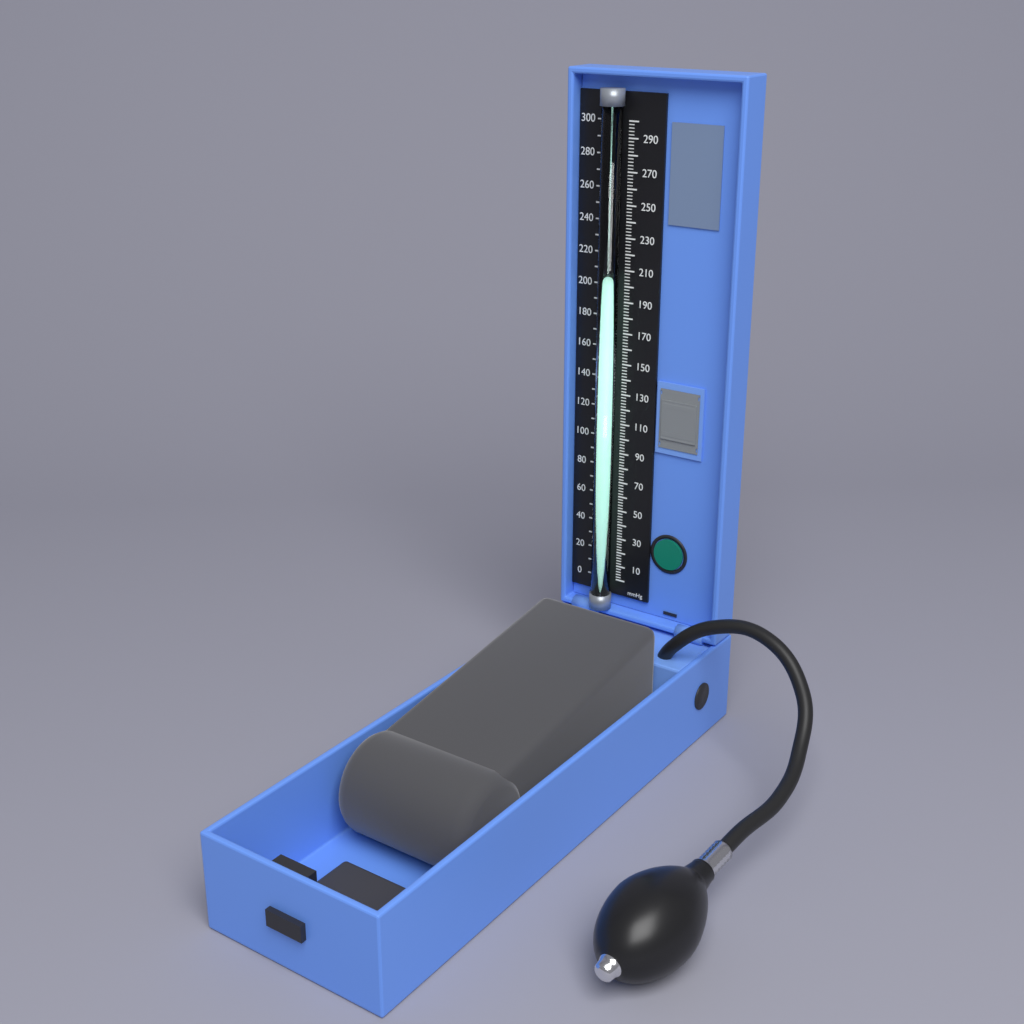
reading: 200 mmHg
